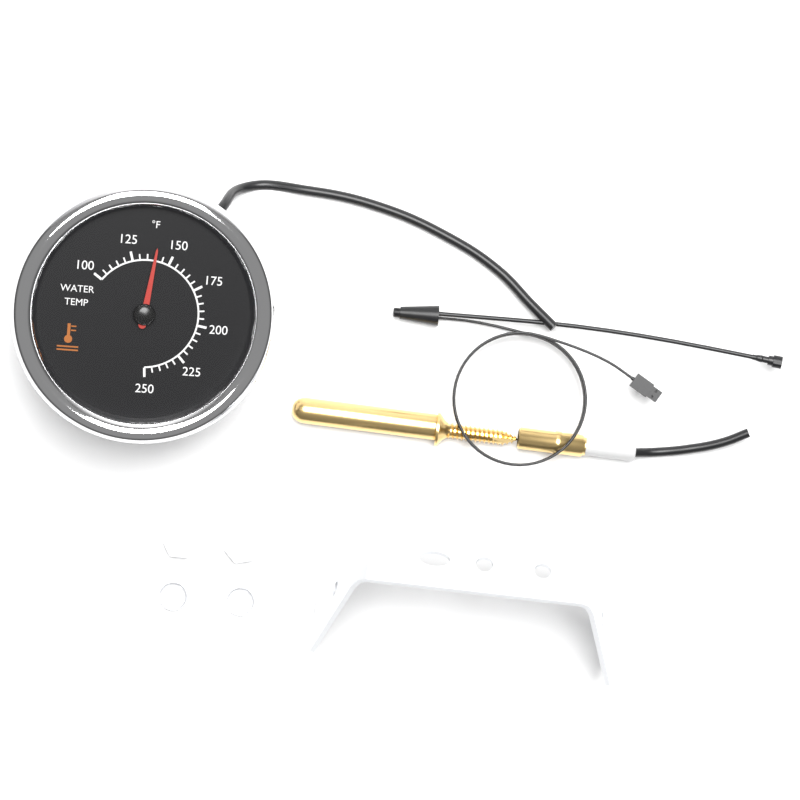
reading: 140 °F
